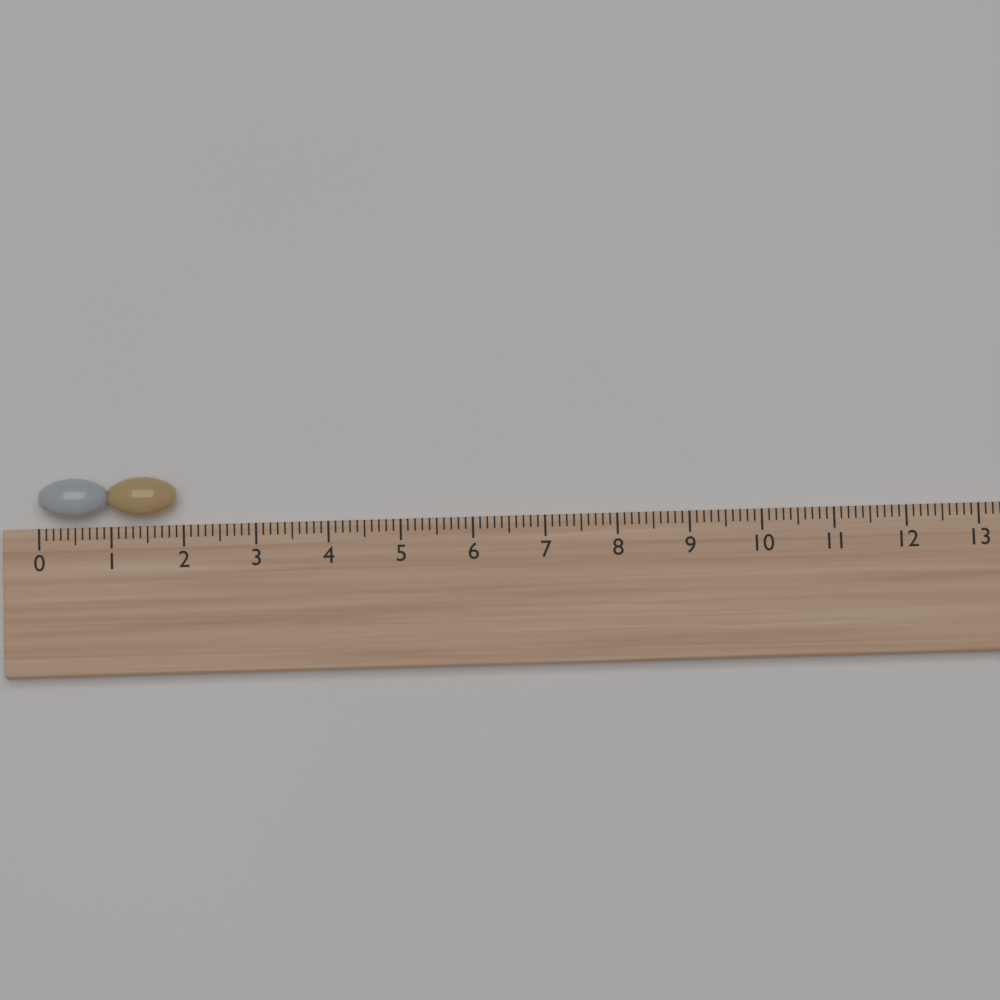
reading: 1.9 (no unit)
